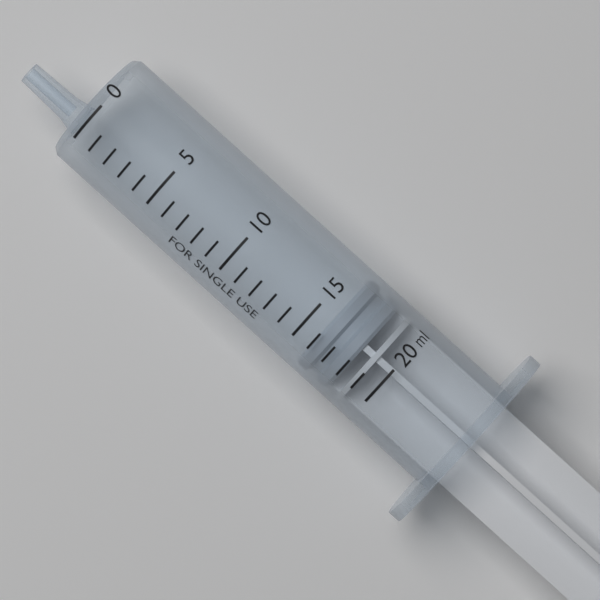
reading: 16 ml
